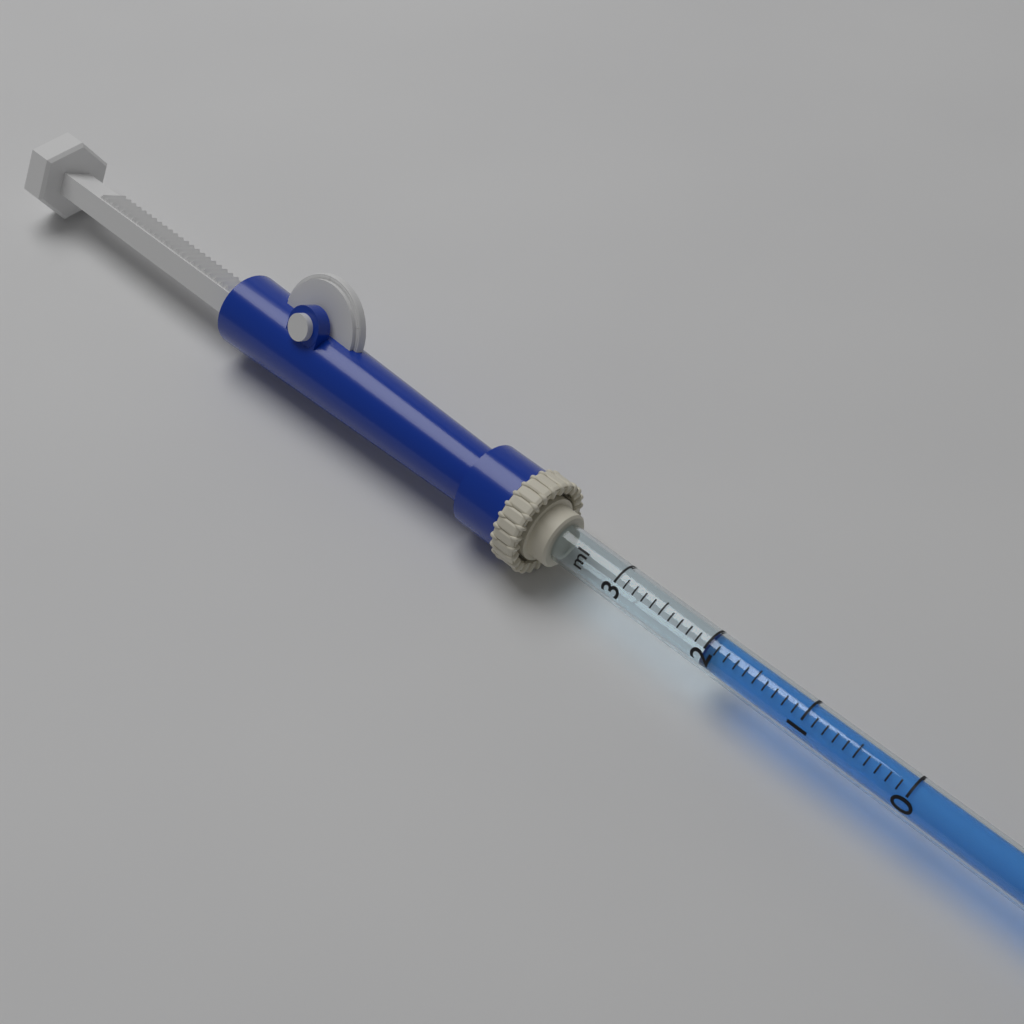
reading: 2.0 ml
